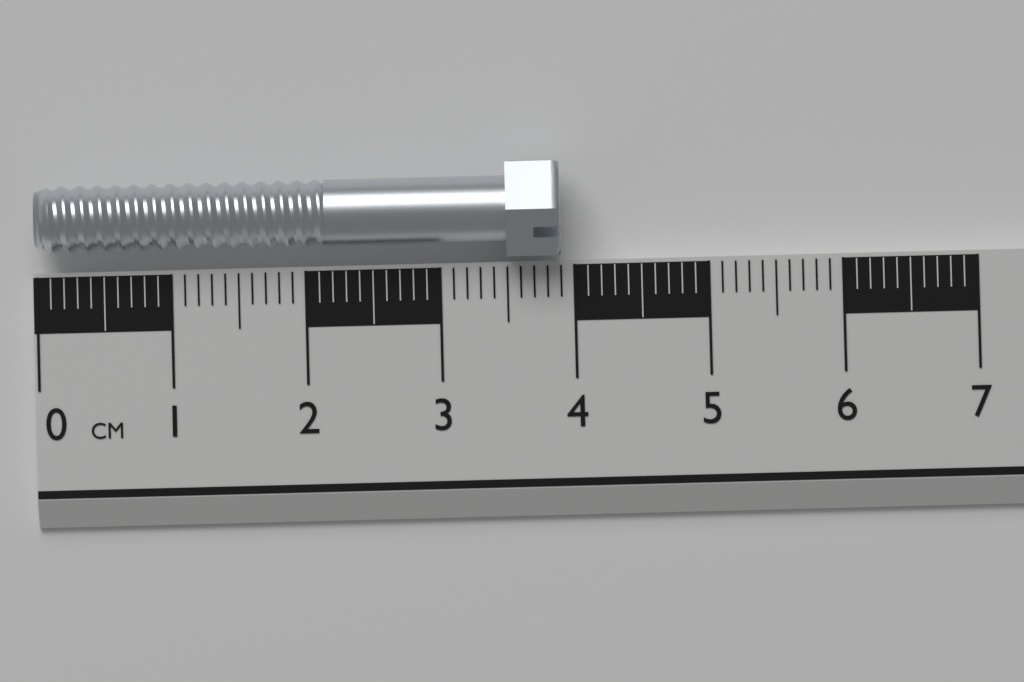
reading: 3.9 cm
